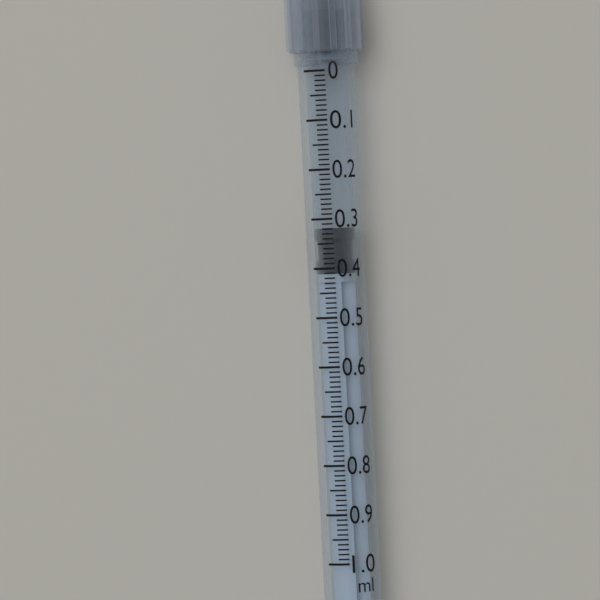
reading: 0.32 ml
